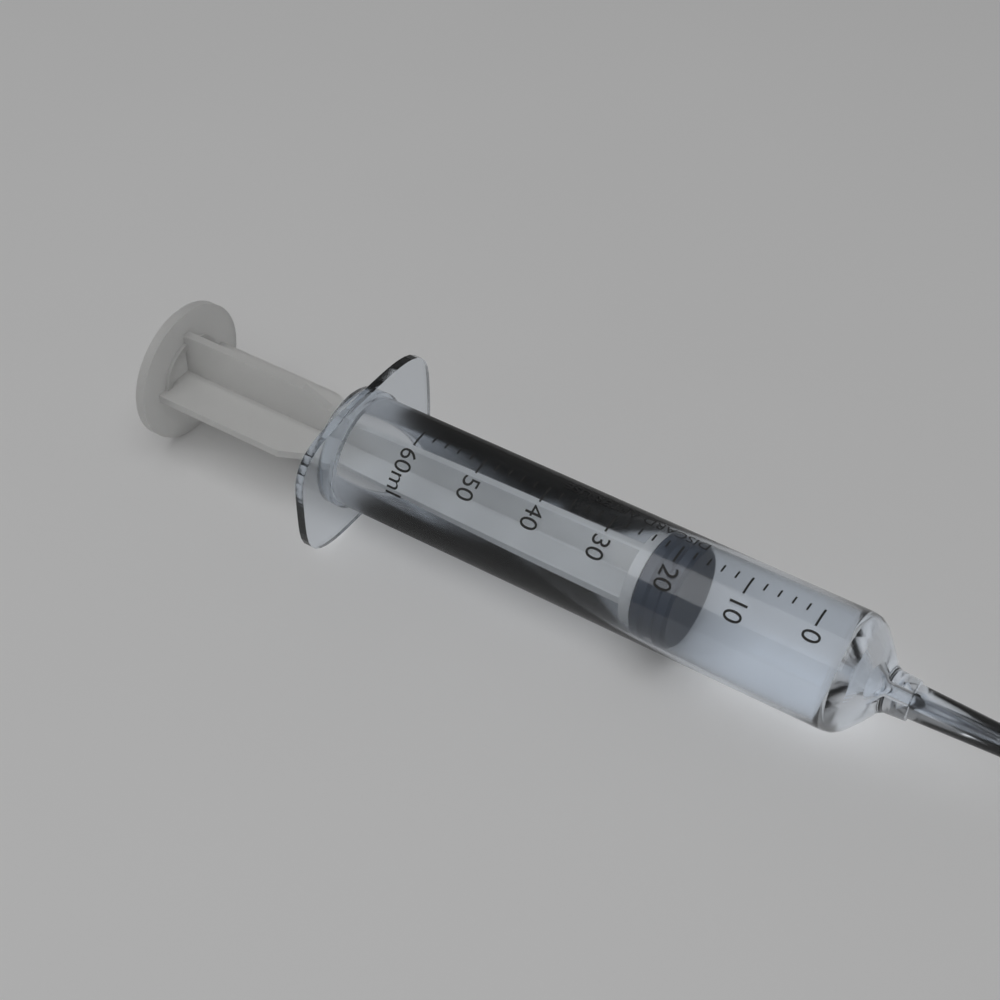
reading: 18 ml
